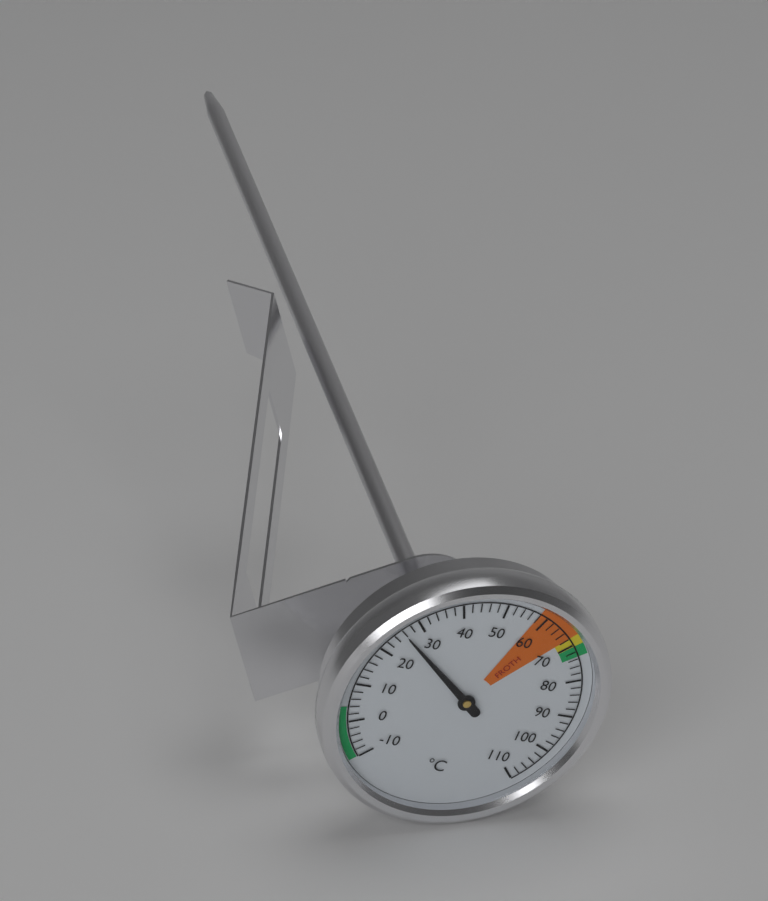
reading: 26 °C
